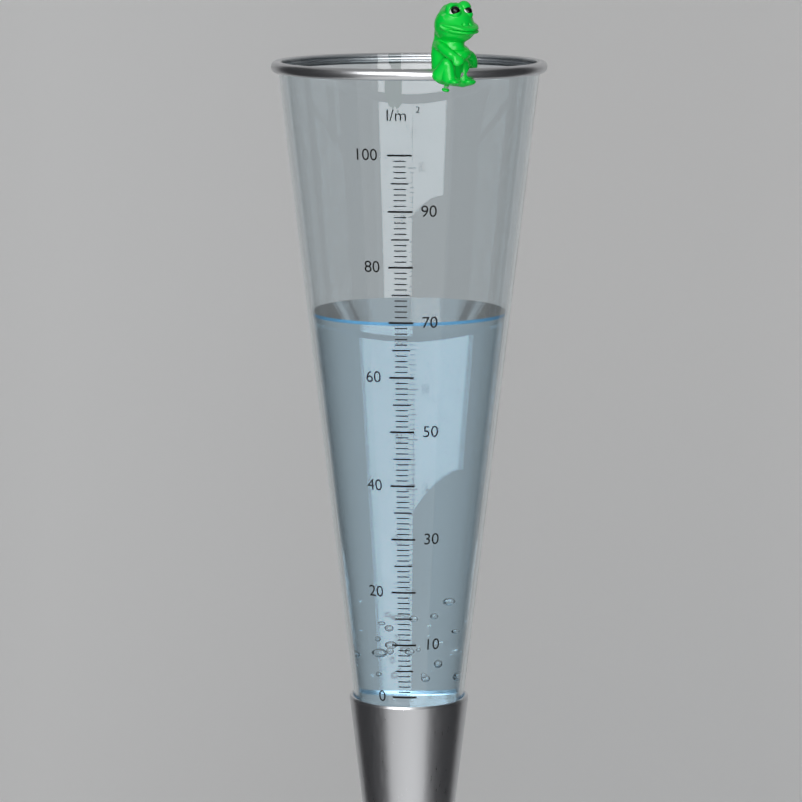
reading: 70 l/m²
